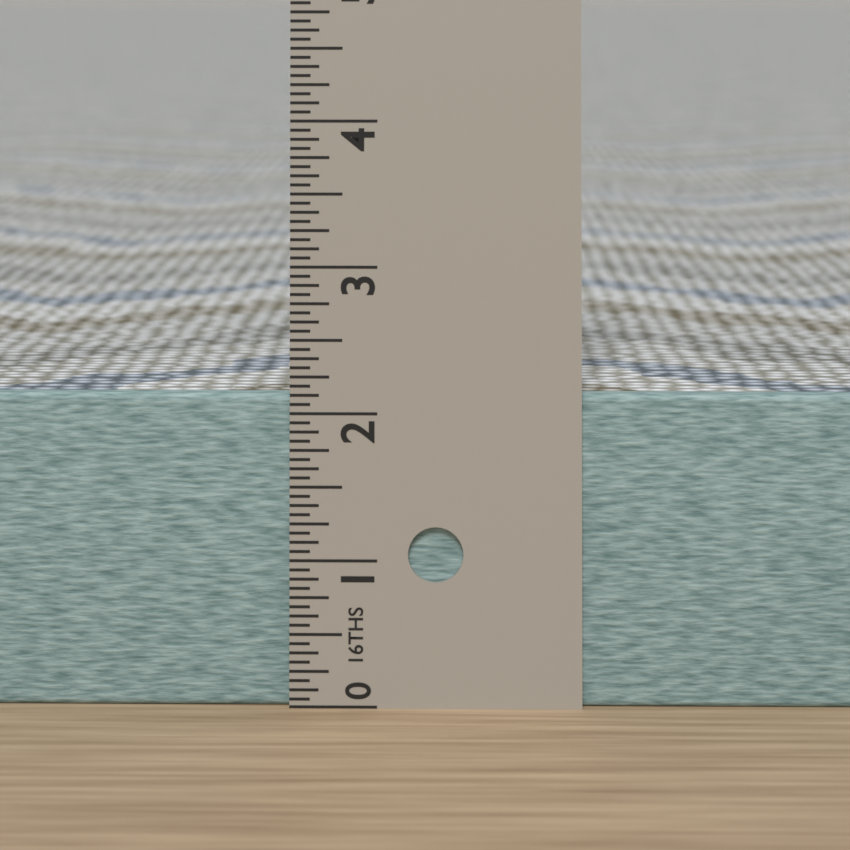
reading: 2.1250 in
